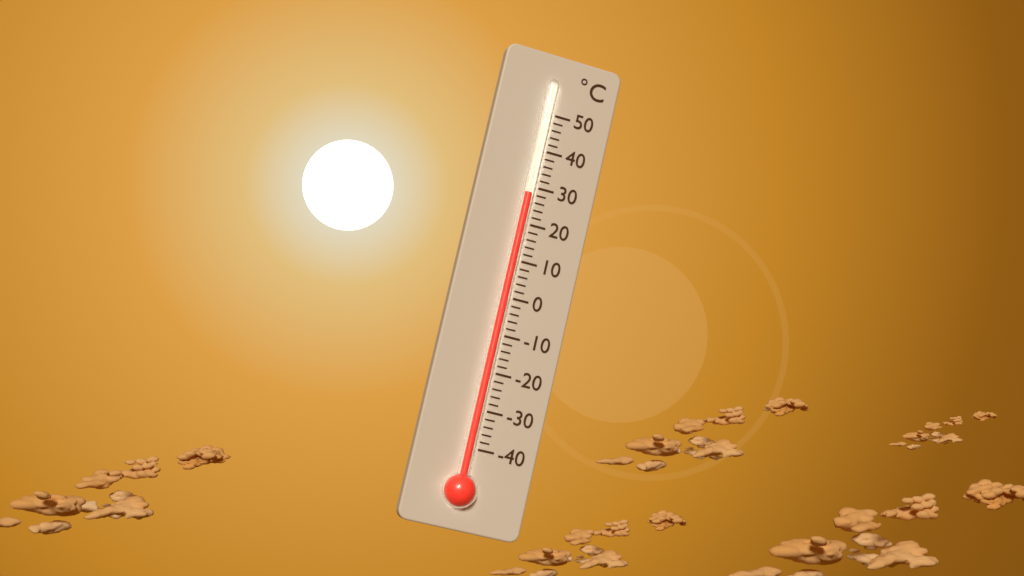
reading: 28 °C
